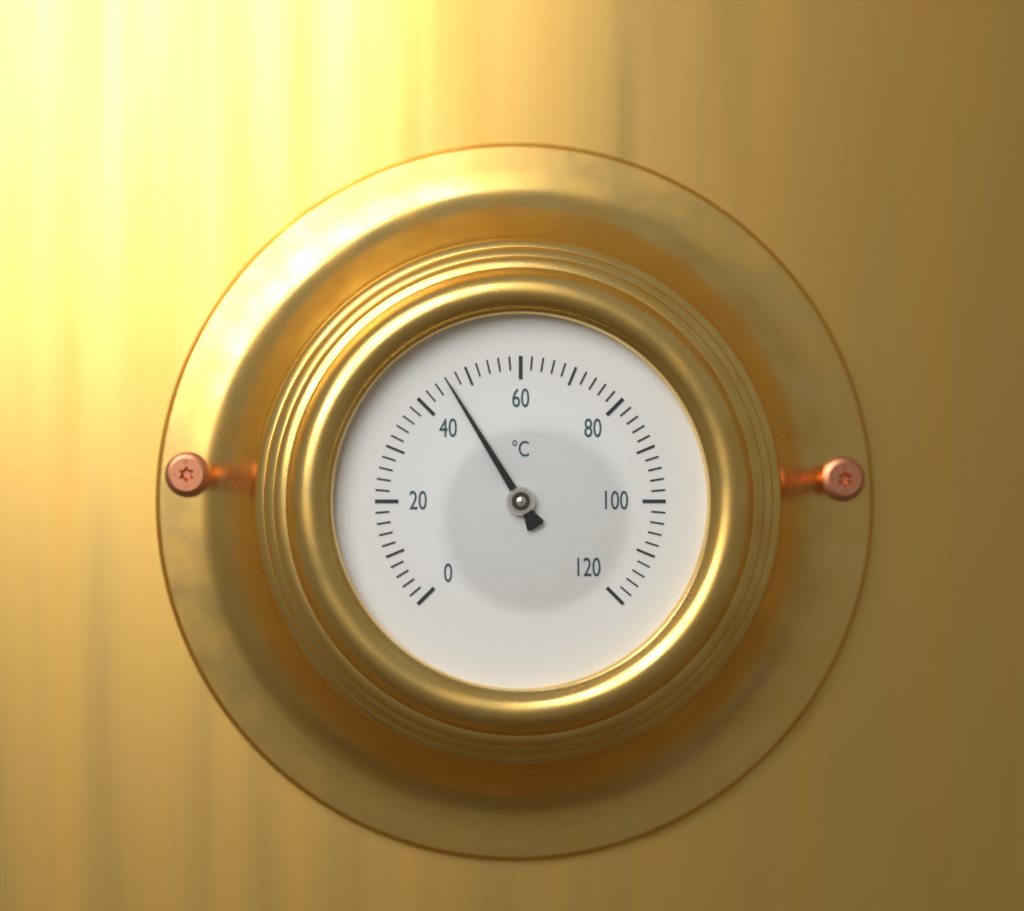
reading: 46 °C
